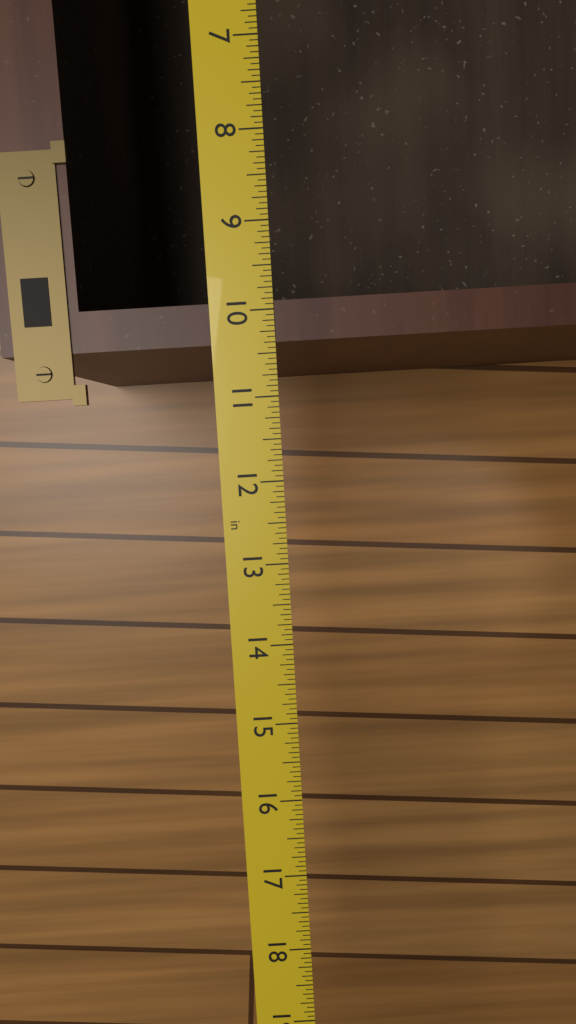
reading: 10.3750 in
